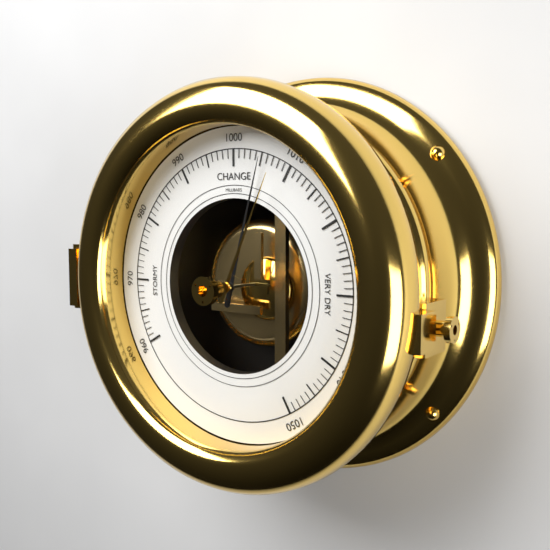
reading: 1005 mbar
